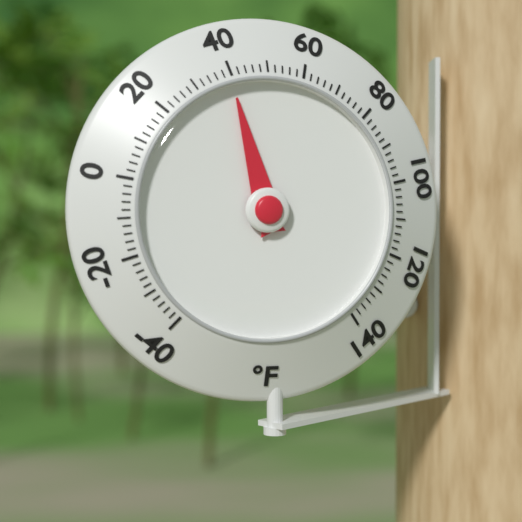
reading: 40 °F
